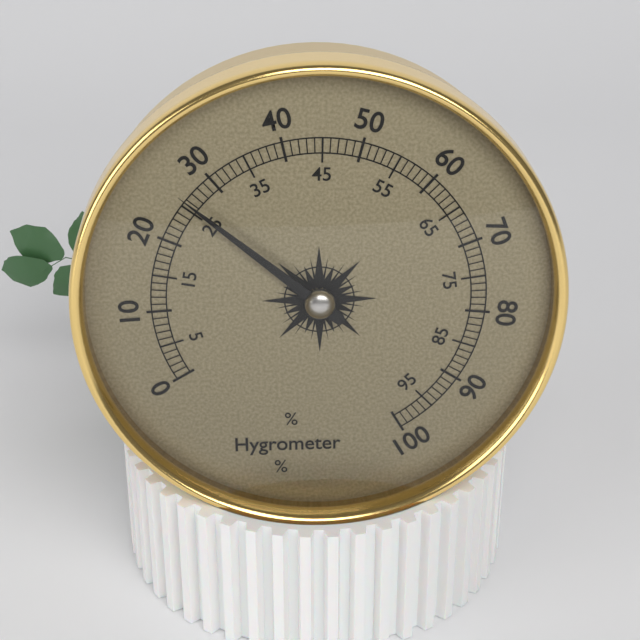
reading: 26 %
